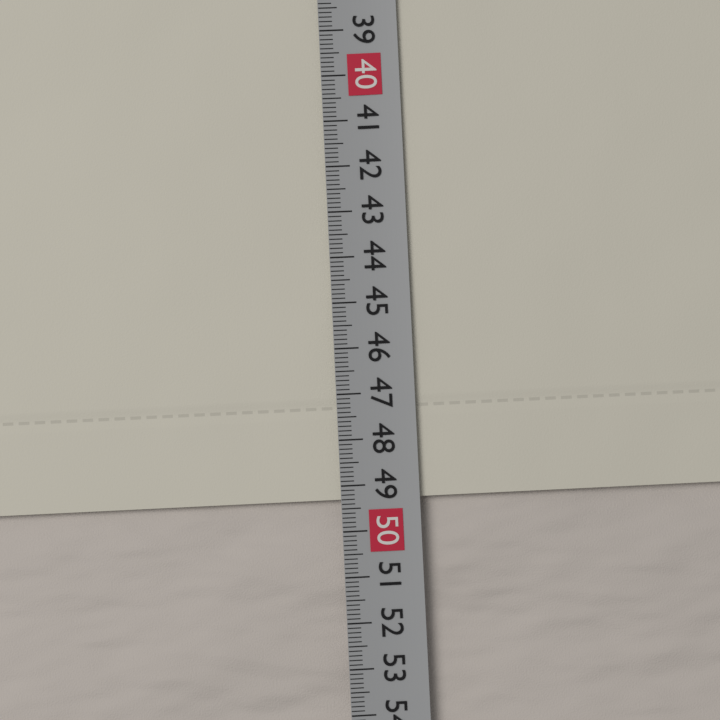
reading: 49.3 cm
